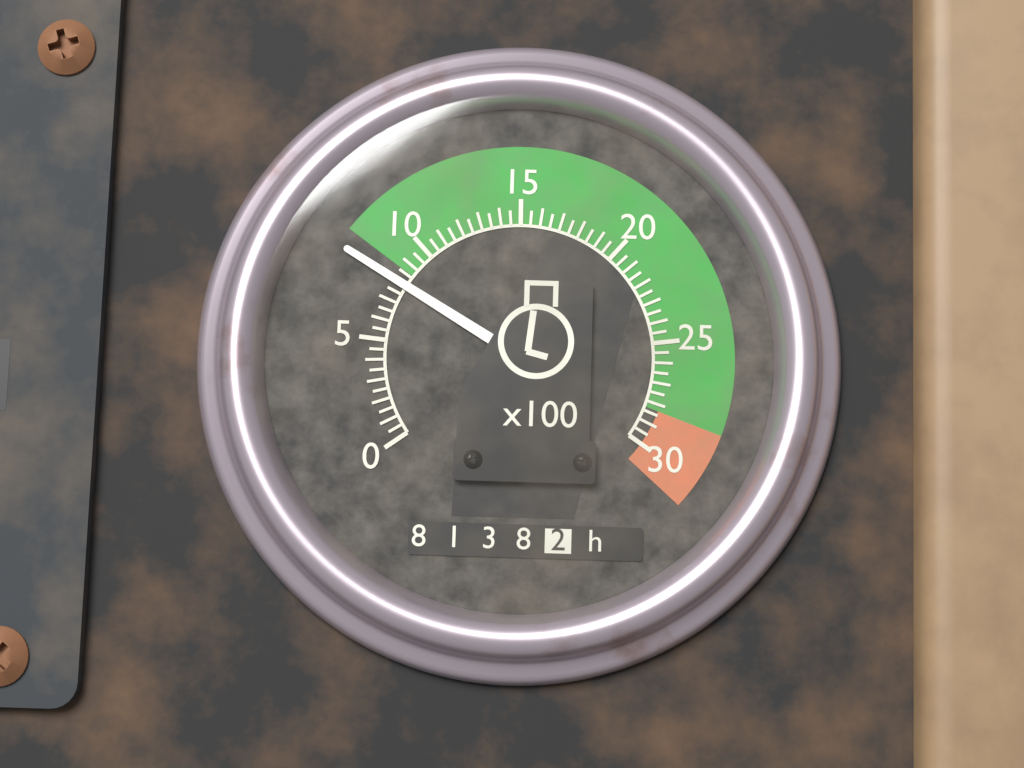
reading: 8.0 x100 rpm
